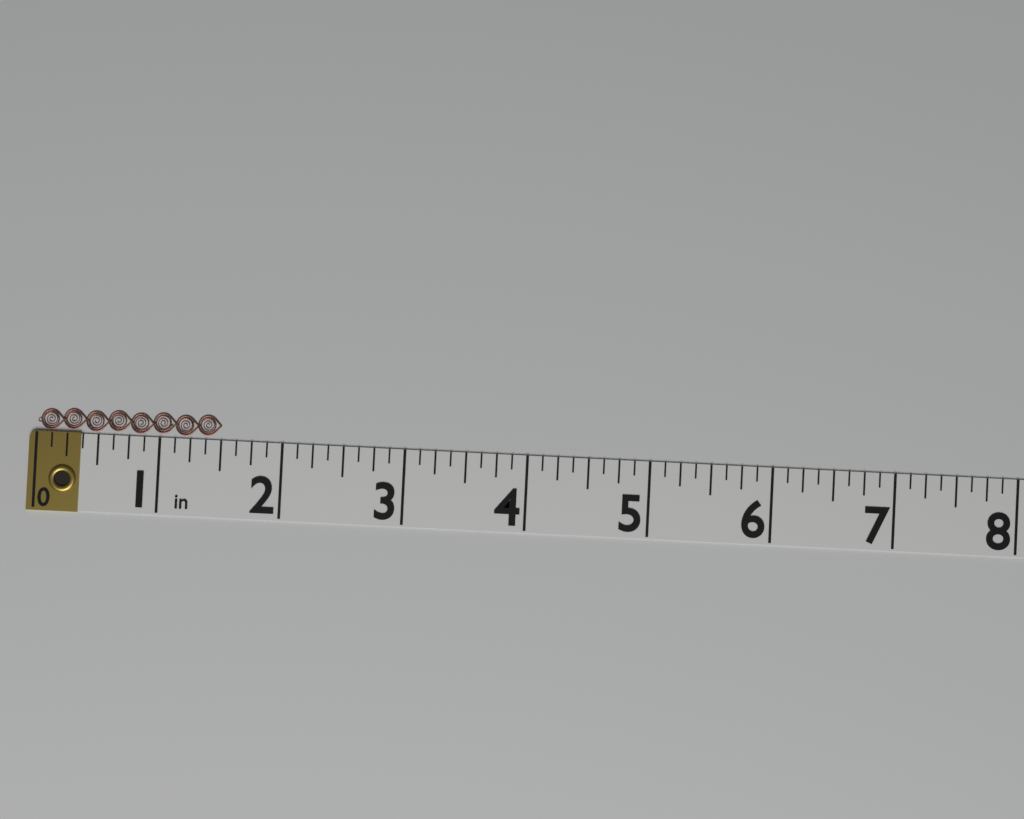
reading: 1.500 in
